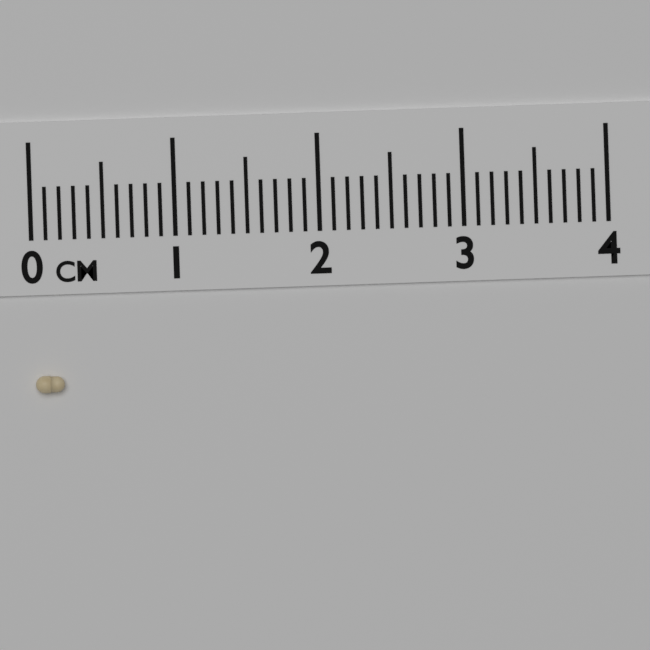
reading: 0.2 cm
